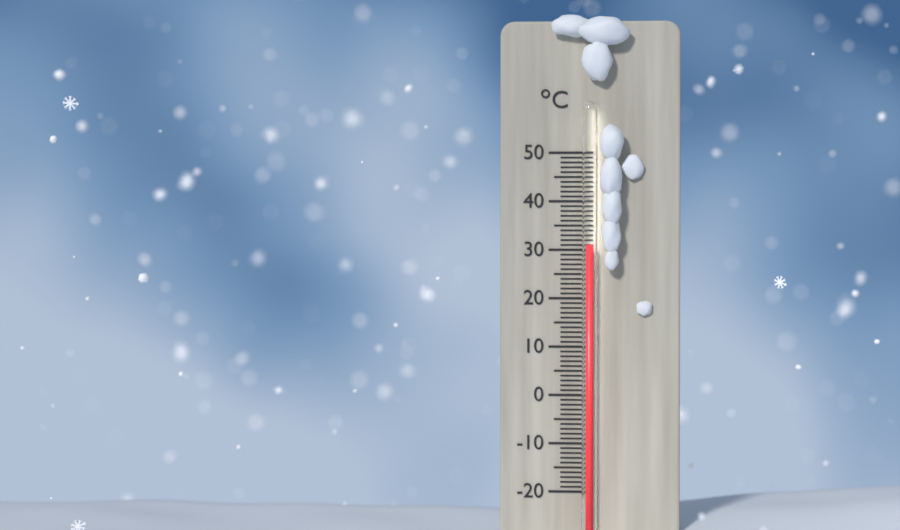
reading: 31 °C
